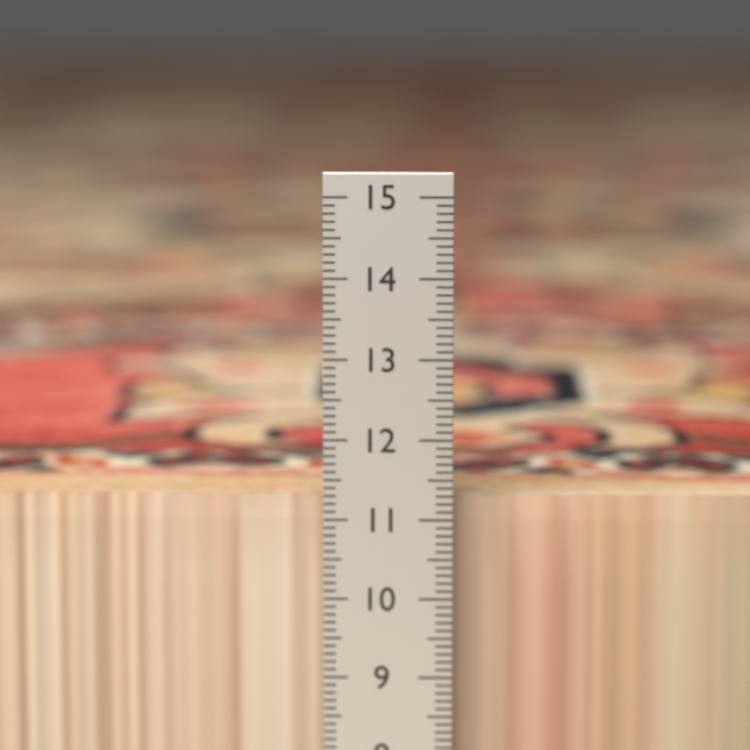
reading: 11.2 cm
